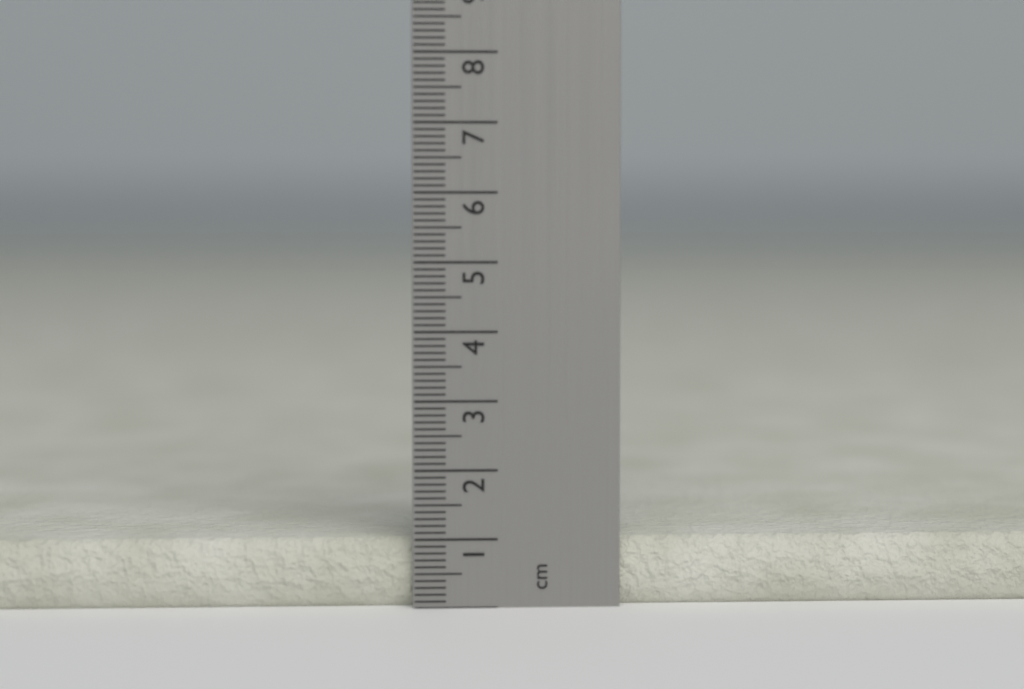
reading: 1.0 cm
